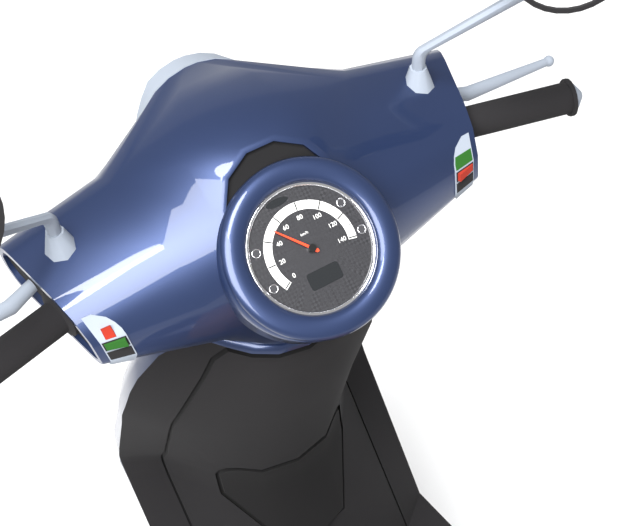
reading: 50 km/h
